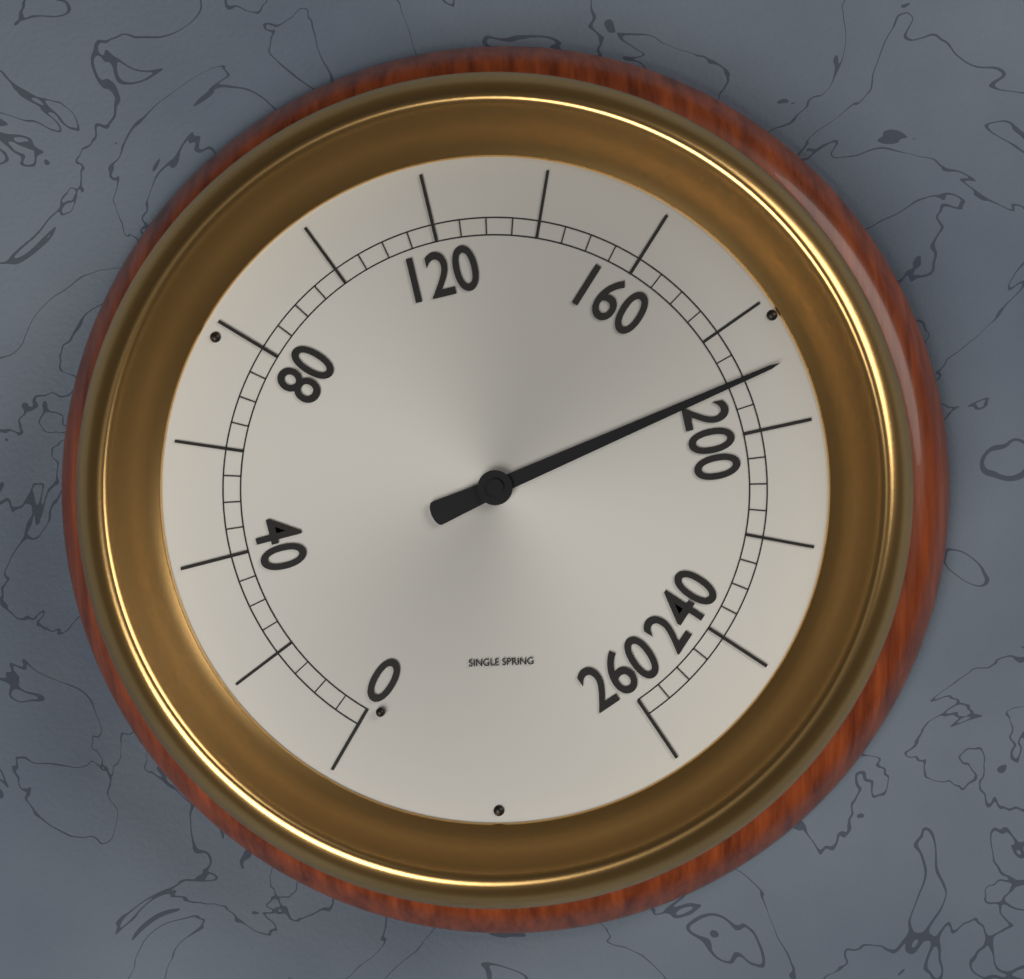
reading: 190 (no unit)
